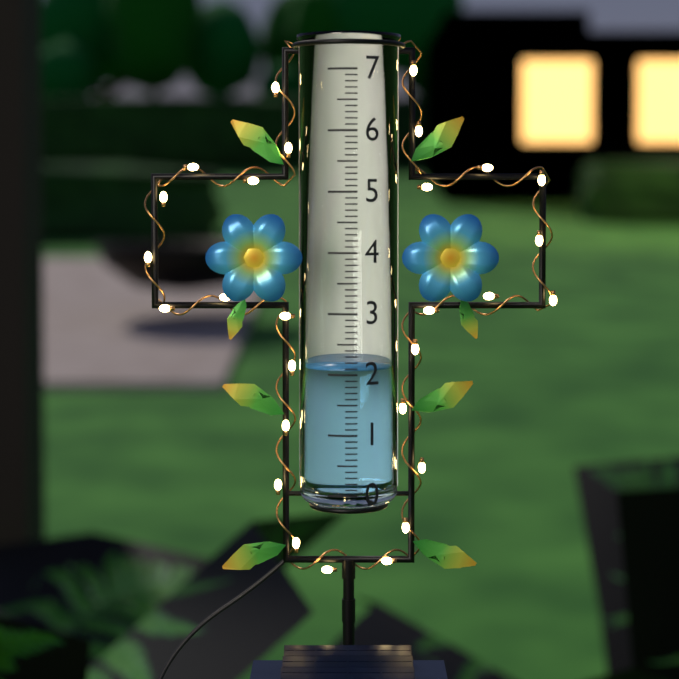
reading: 2.1 (no unit)
